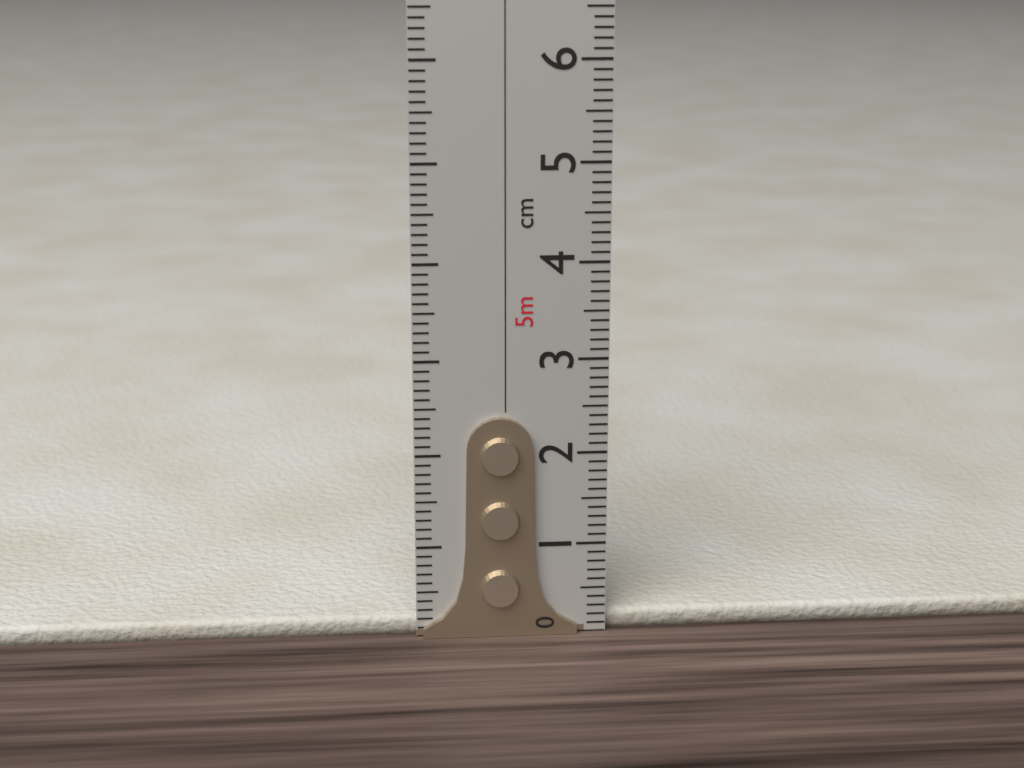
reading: 0.2 cm
